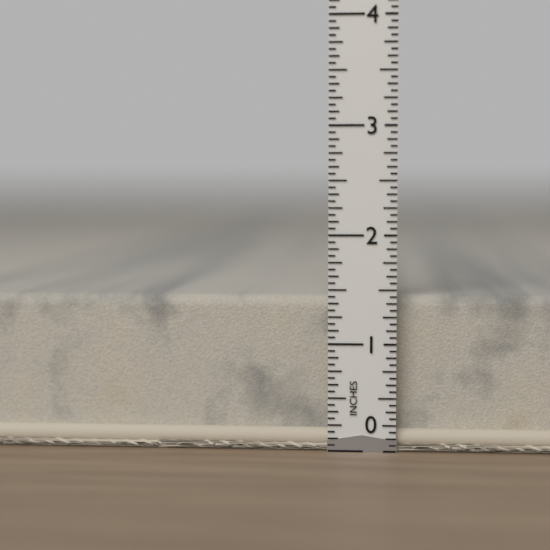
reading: 1.4375 in
